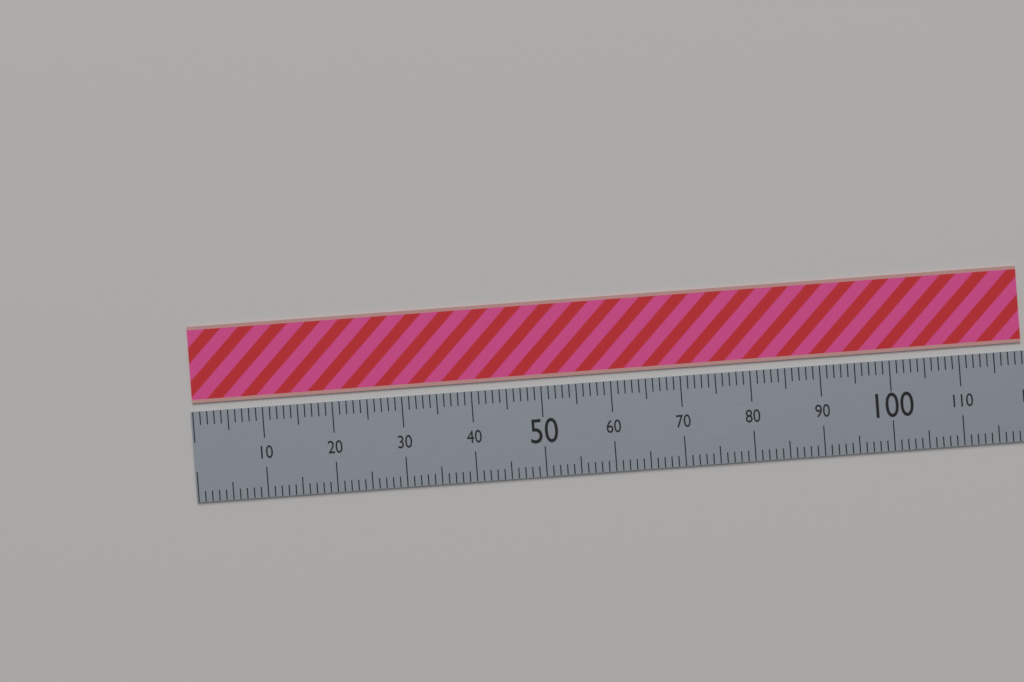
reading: 119 (no unit)
